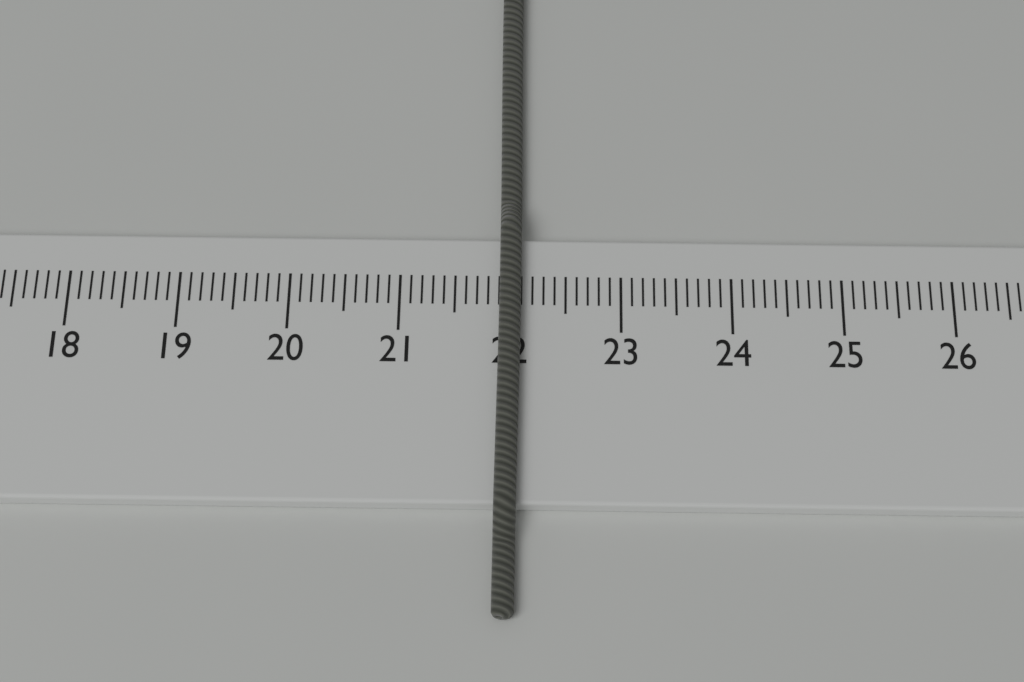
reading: 22.1 cm
